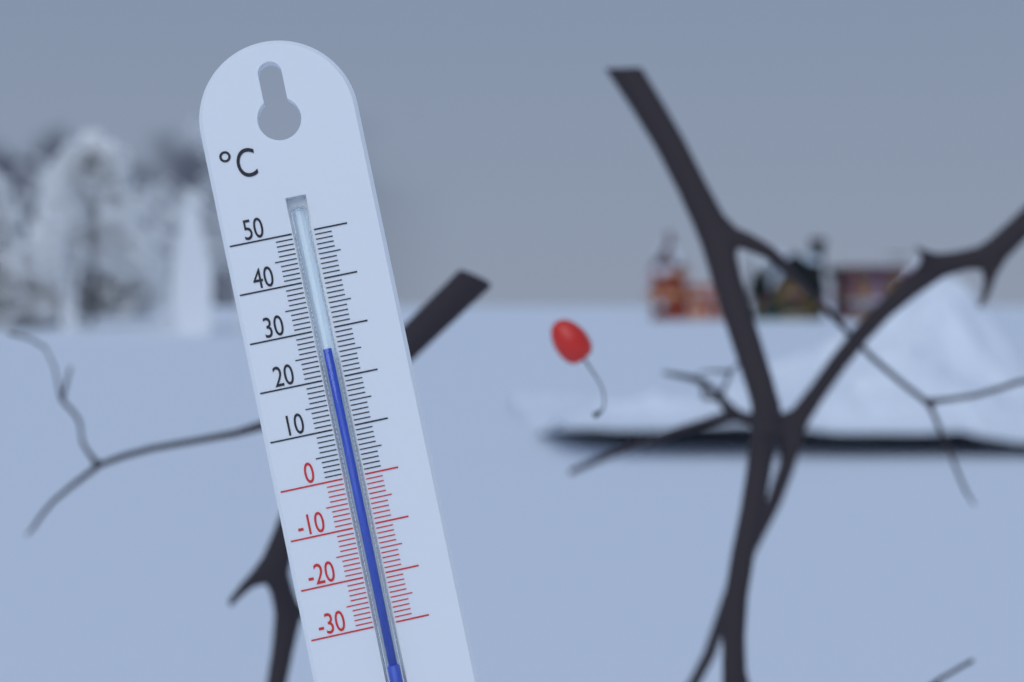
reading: 26 °C
